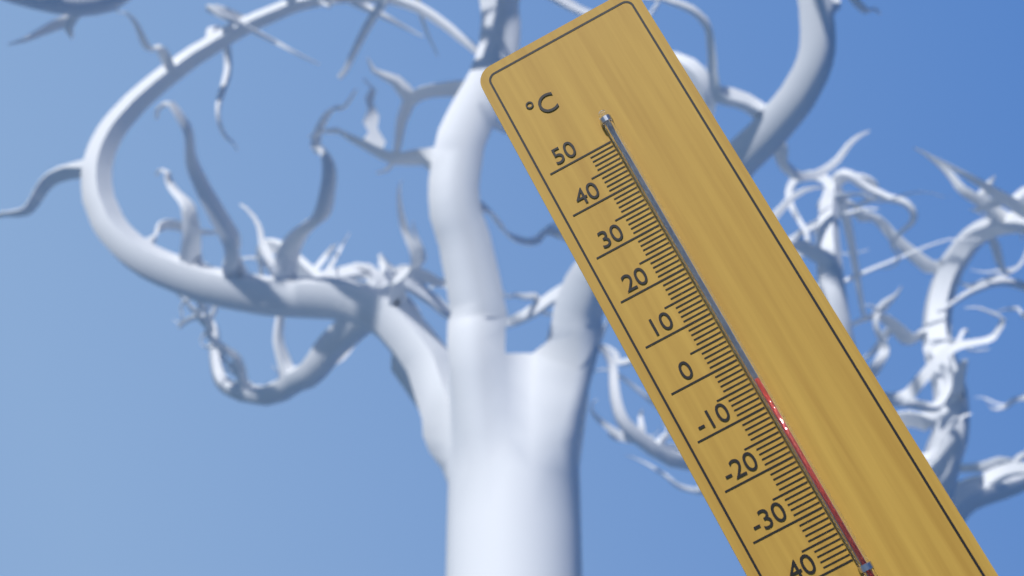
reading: -5 °C
